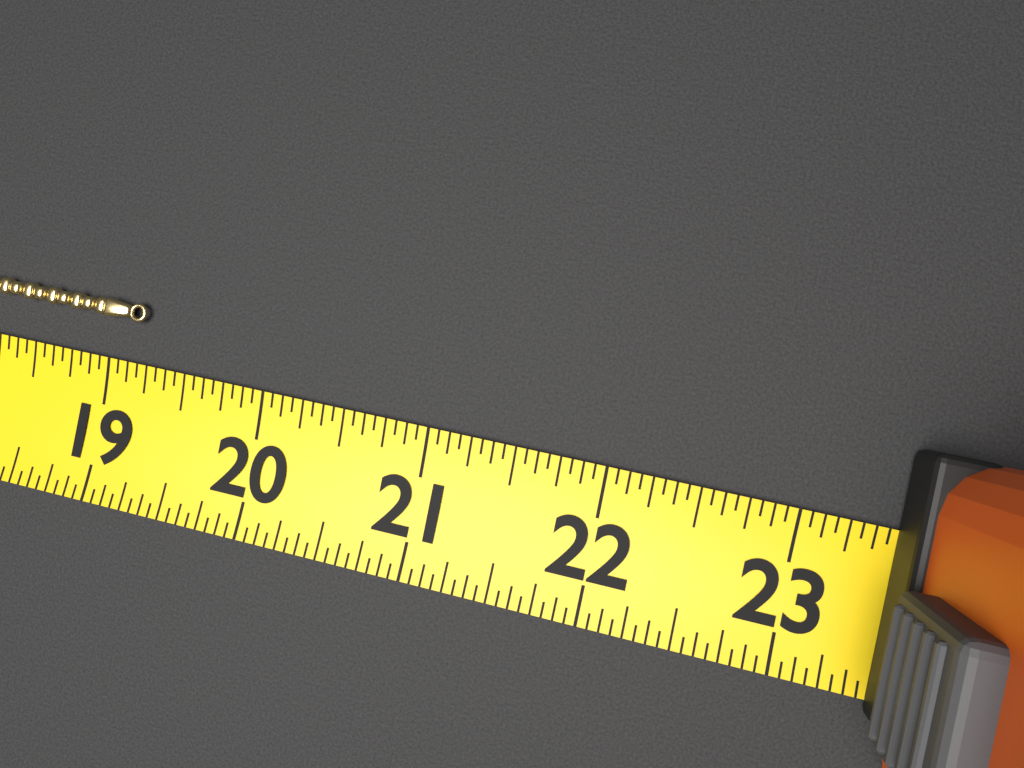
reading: 19.1875 (no unit)
